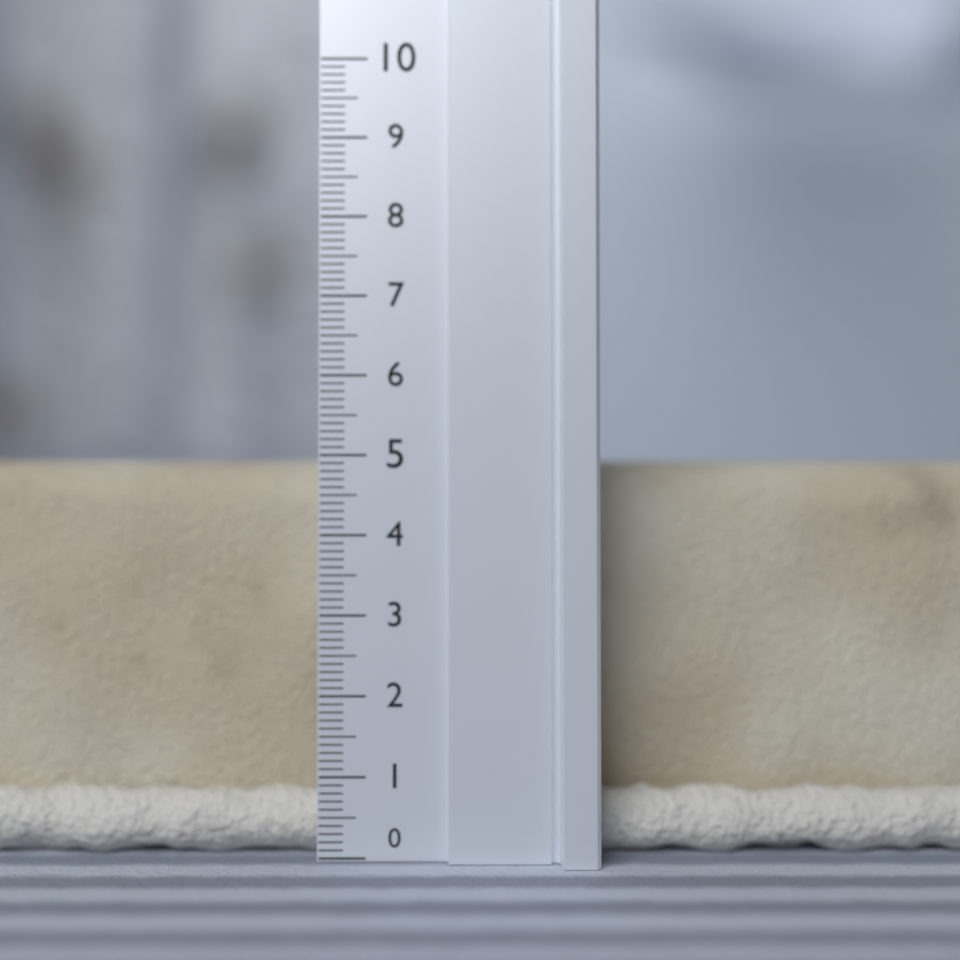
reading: 5.0 (no unit)
